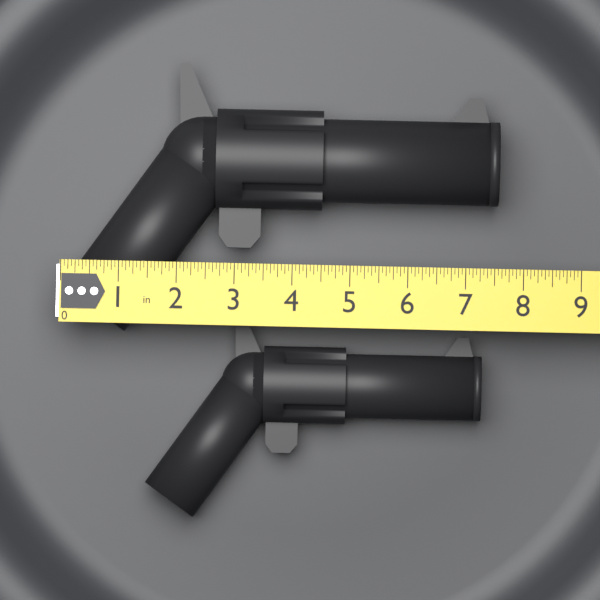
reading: 7.5625 in
